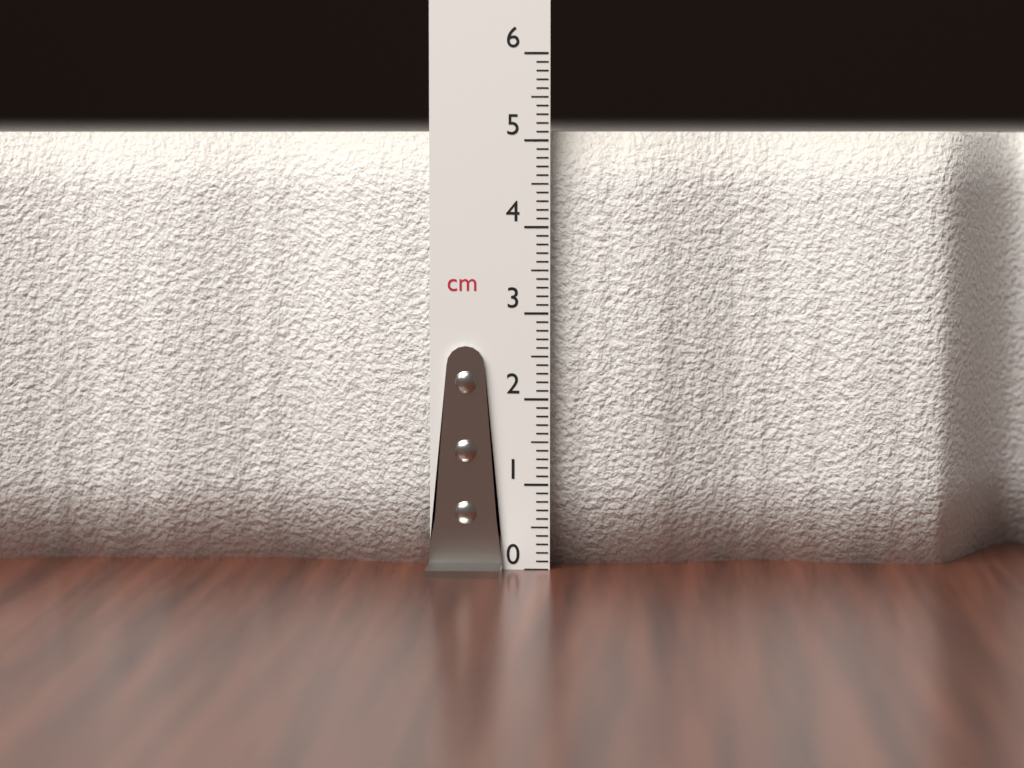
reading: 5.1 cm
